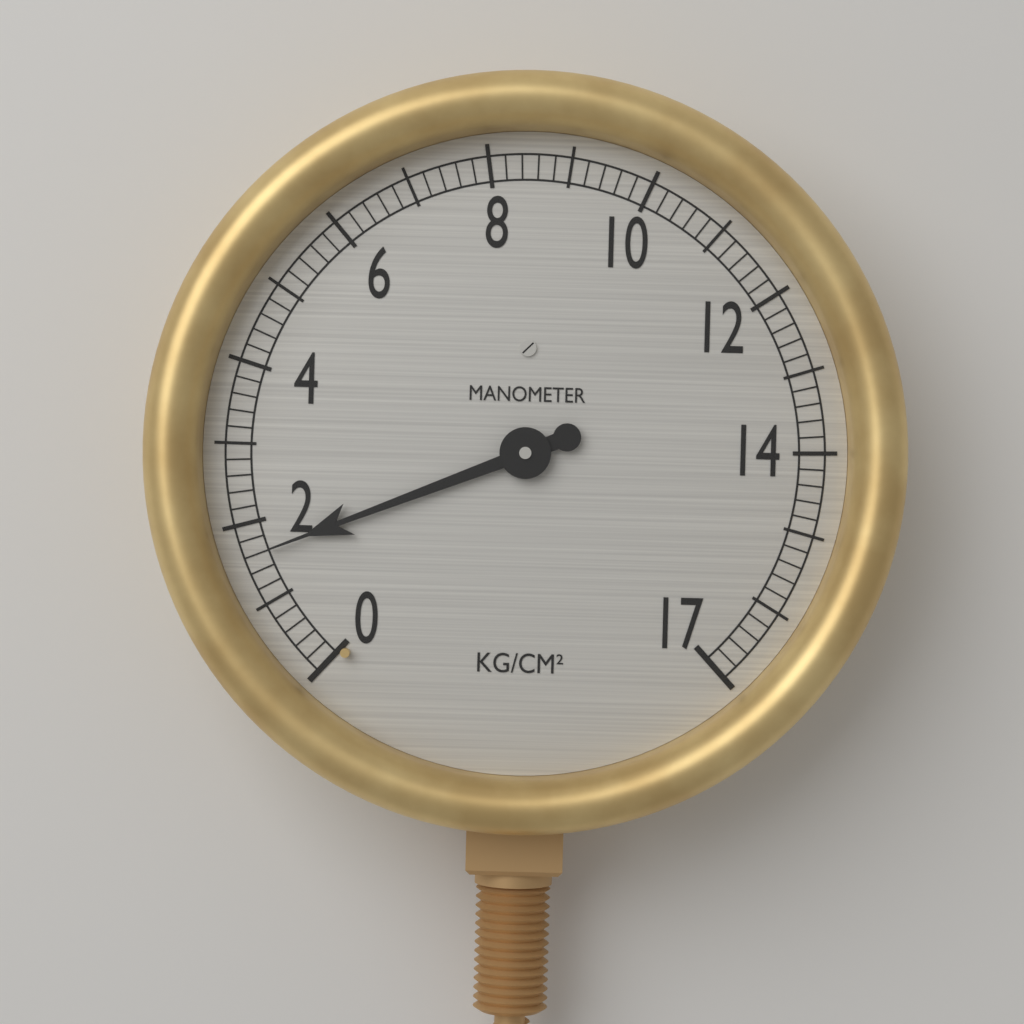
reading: 1.6 kg/cm²
